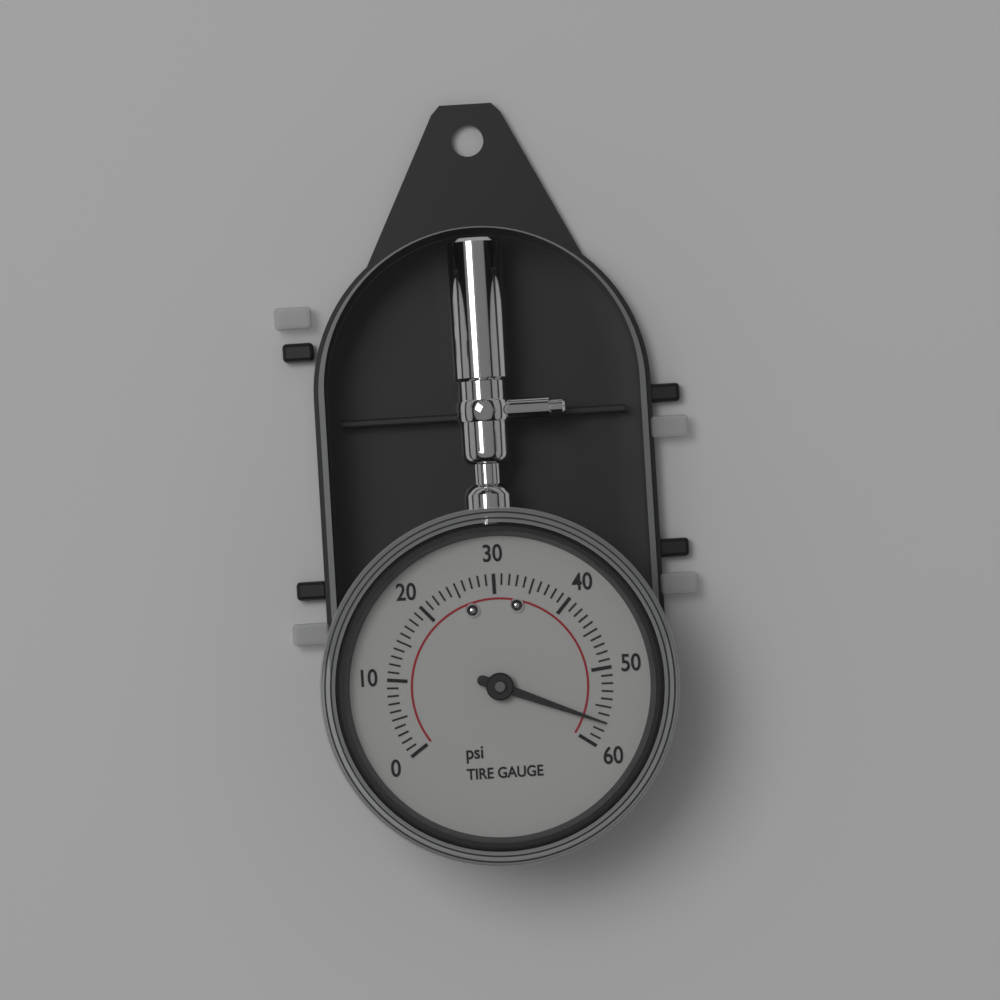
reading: 57 psi
